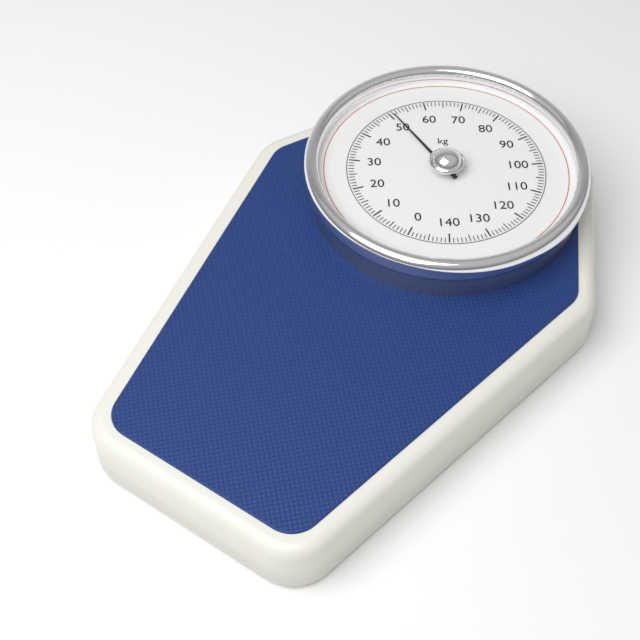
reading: 51 kg
